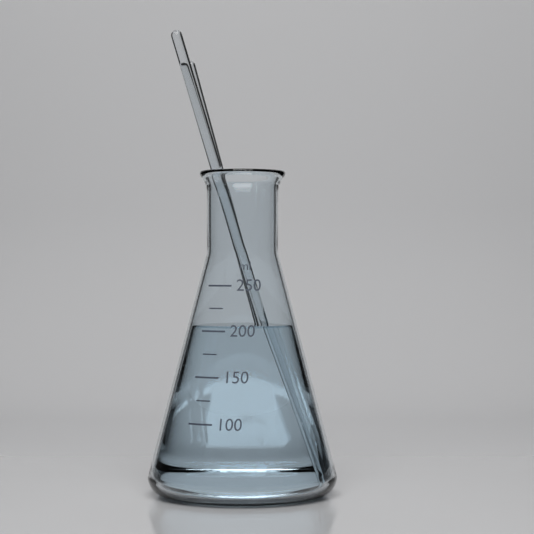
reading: 205 ml
